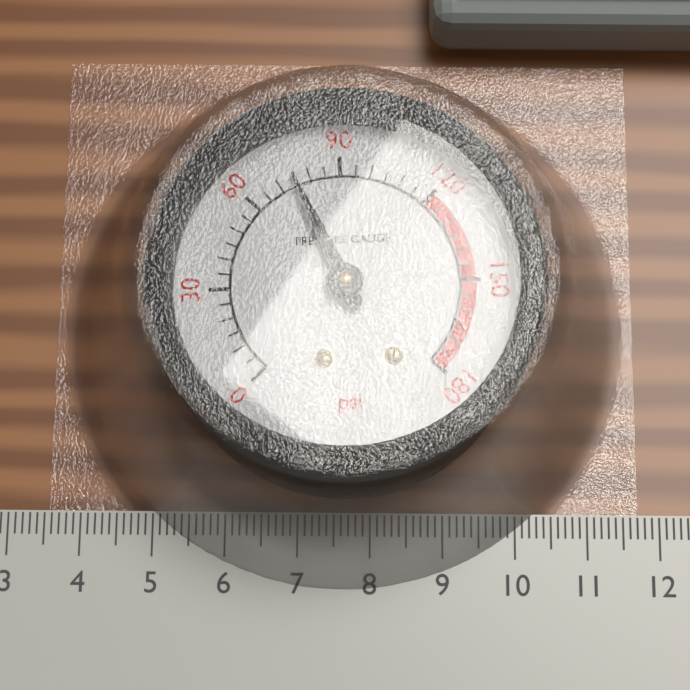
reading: 75 psi
